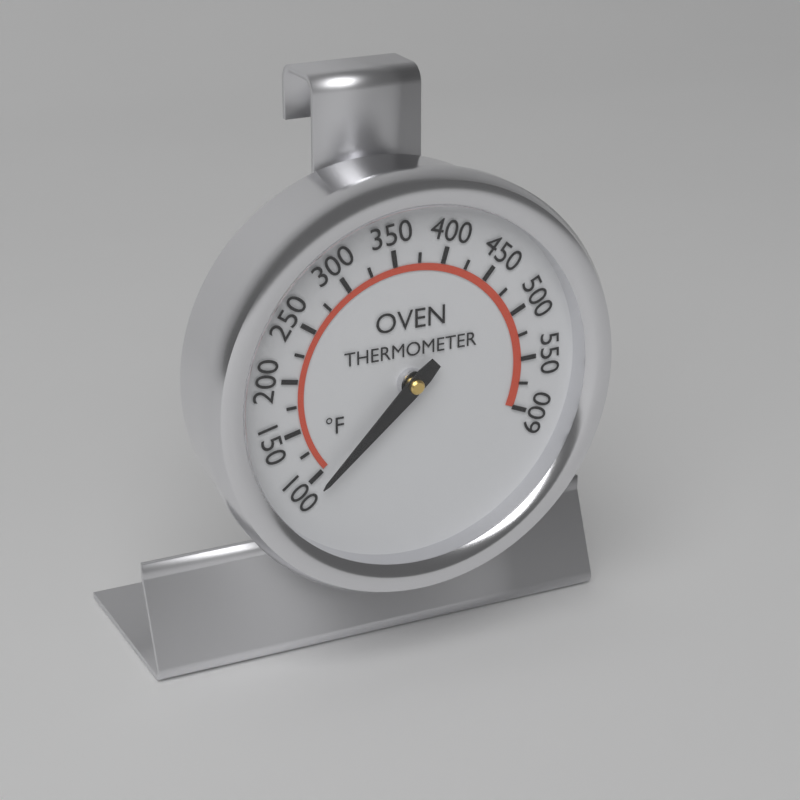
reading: 90 °F
